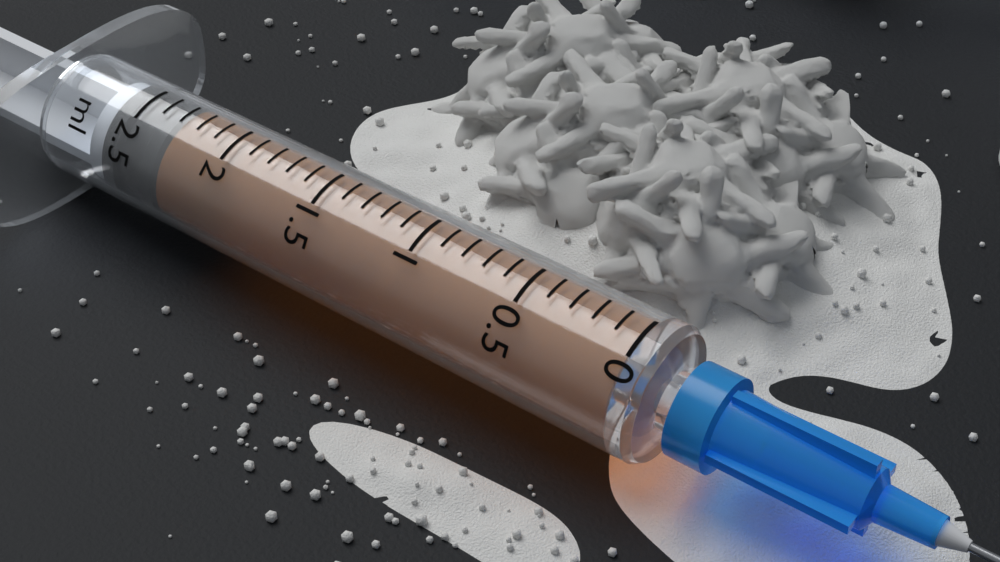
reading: 2.3 ml
